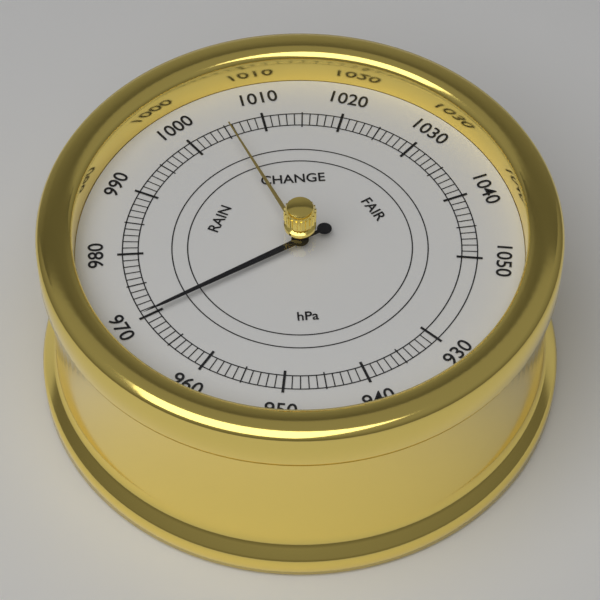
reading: 970 hPa
